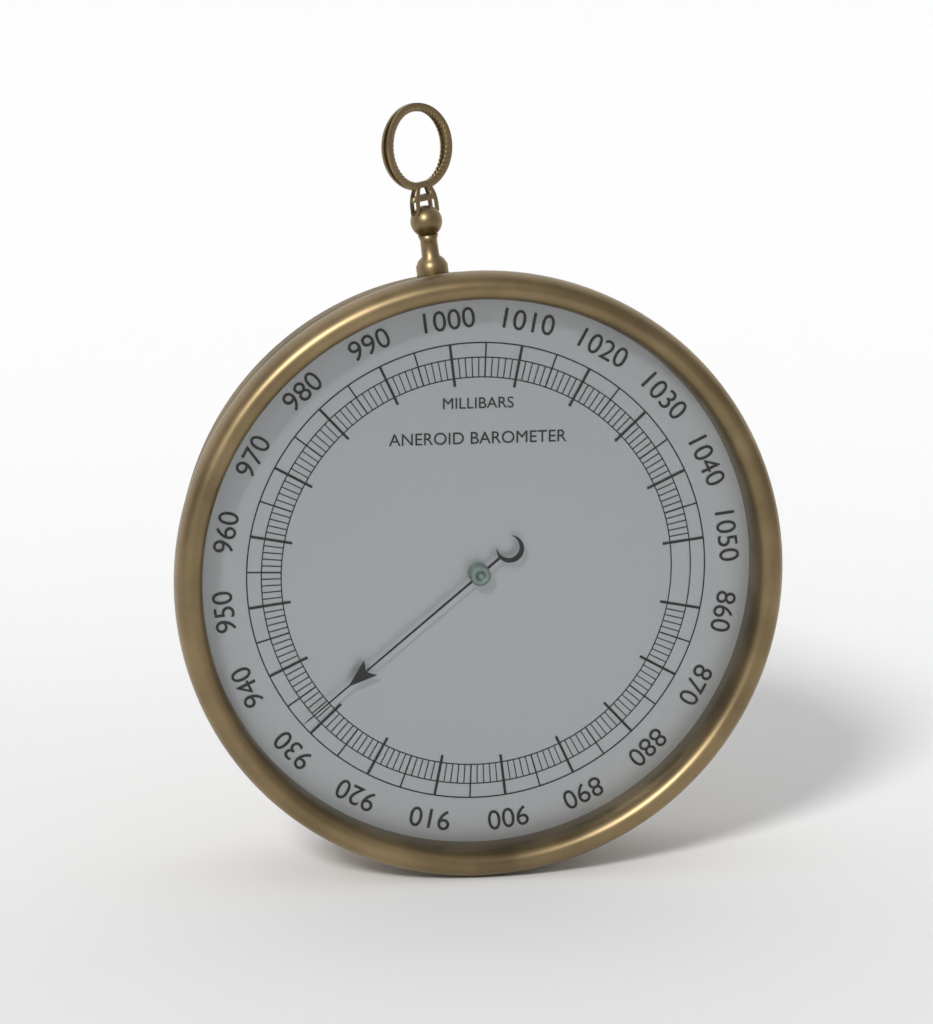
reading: 932 mbar
